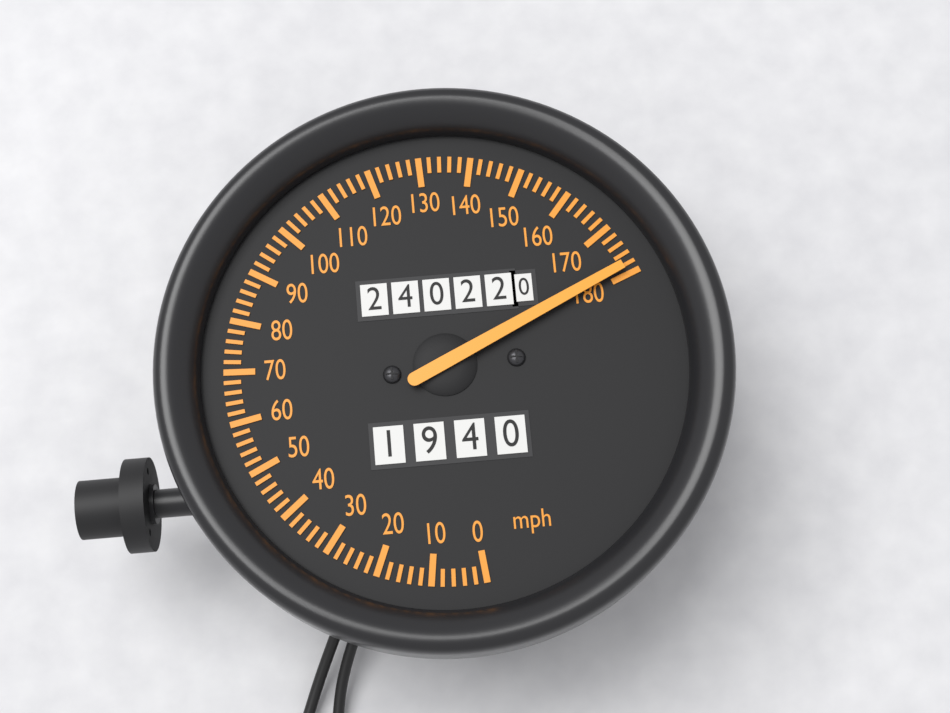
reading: 178 mph
